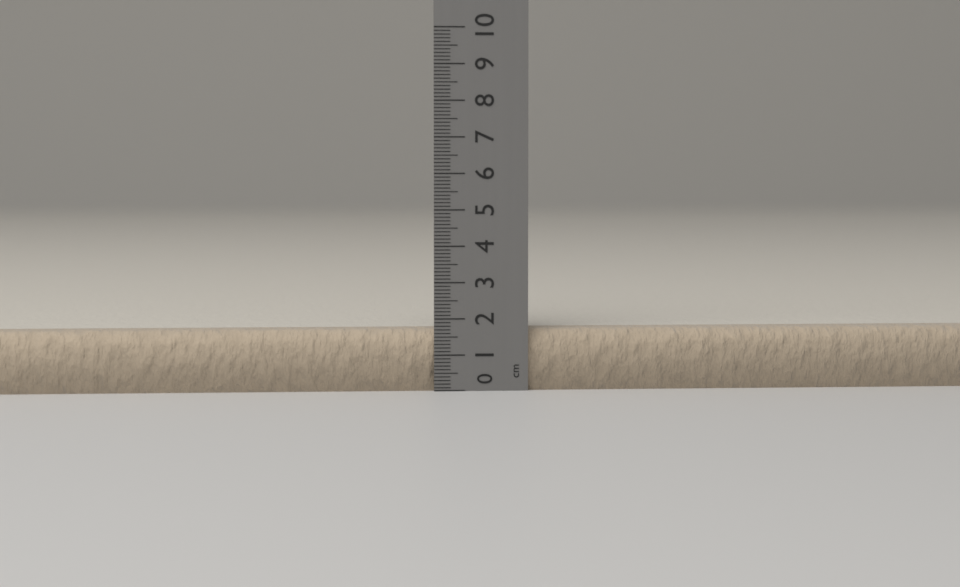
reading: 1.7 cm
